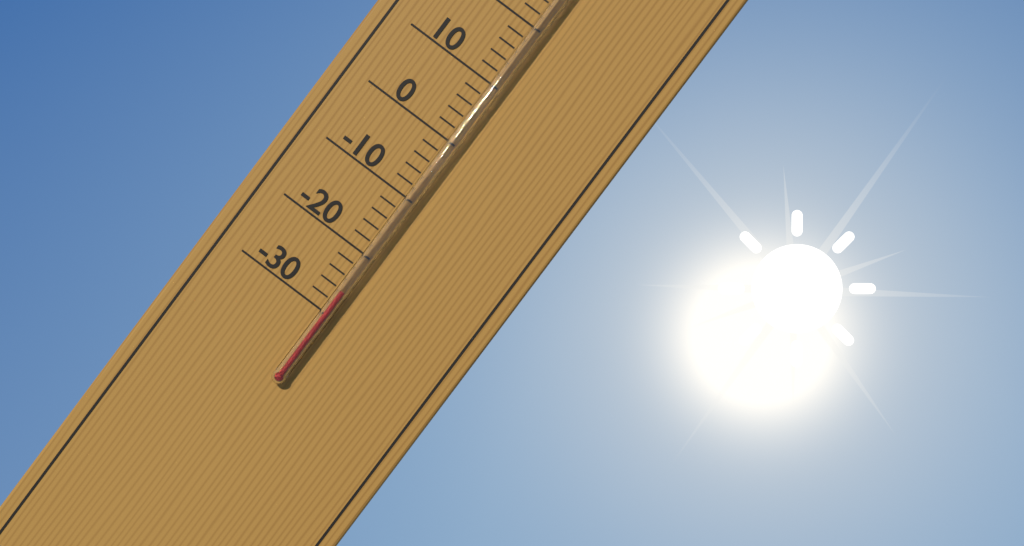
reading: -26 °C
